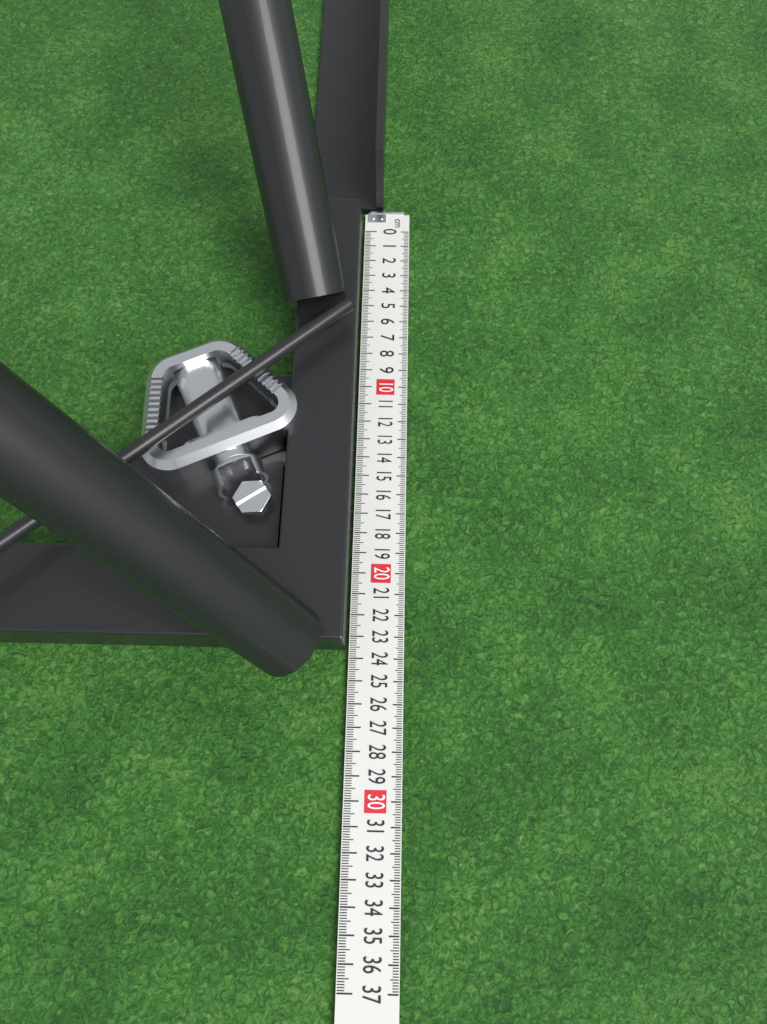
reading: 23.6 cm
